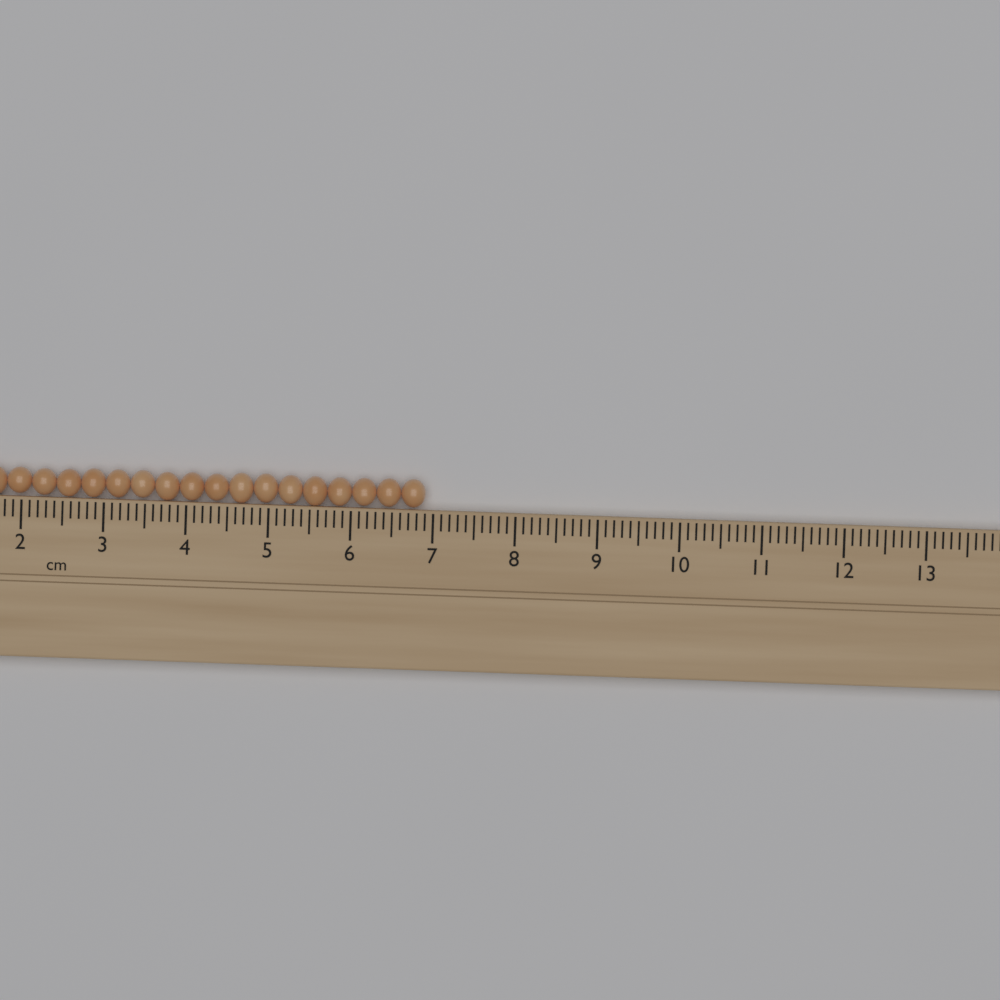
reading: 6.9 cm
